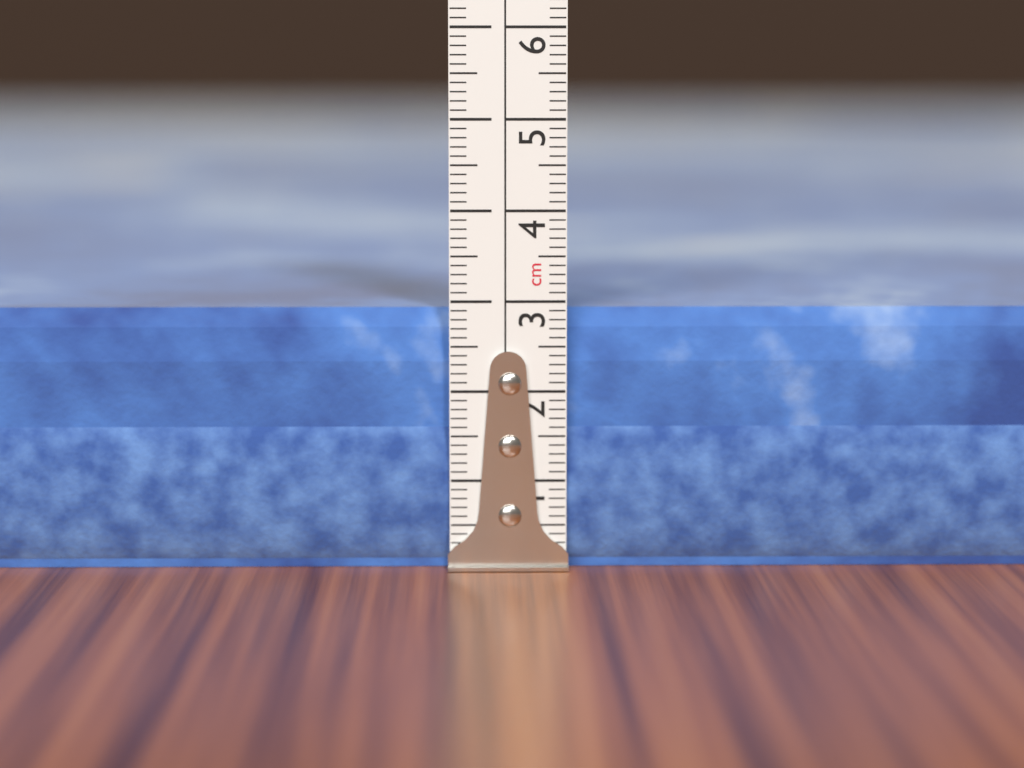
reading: 2.9 cm
